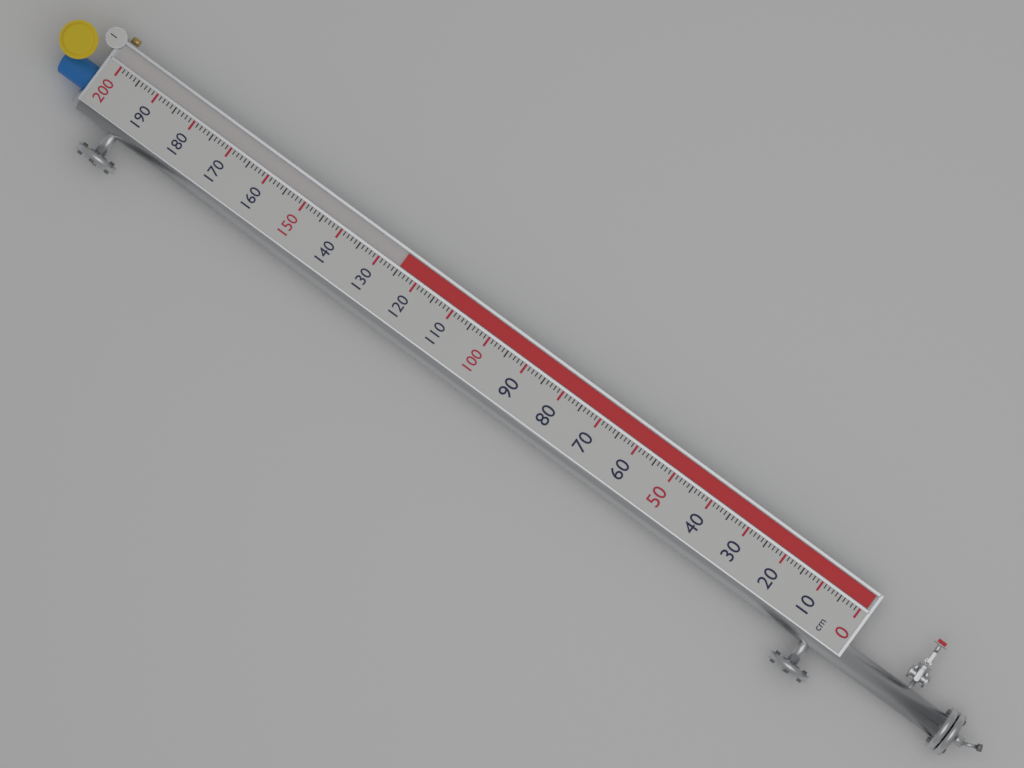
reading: 125 cm
